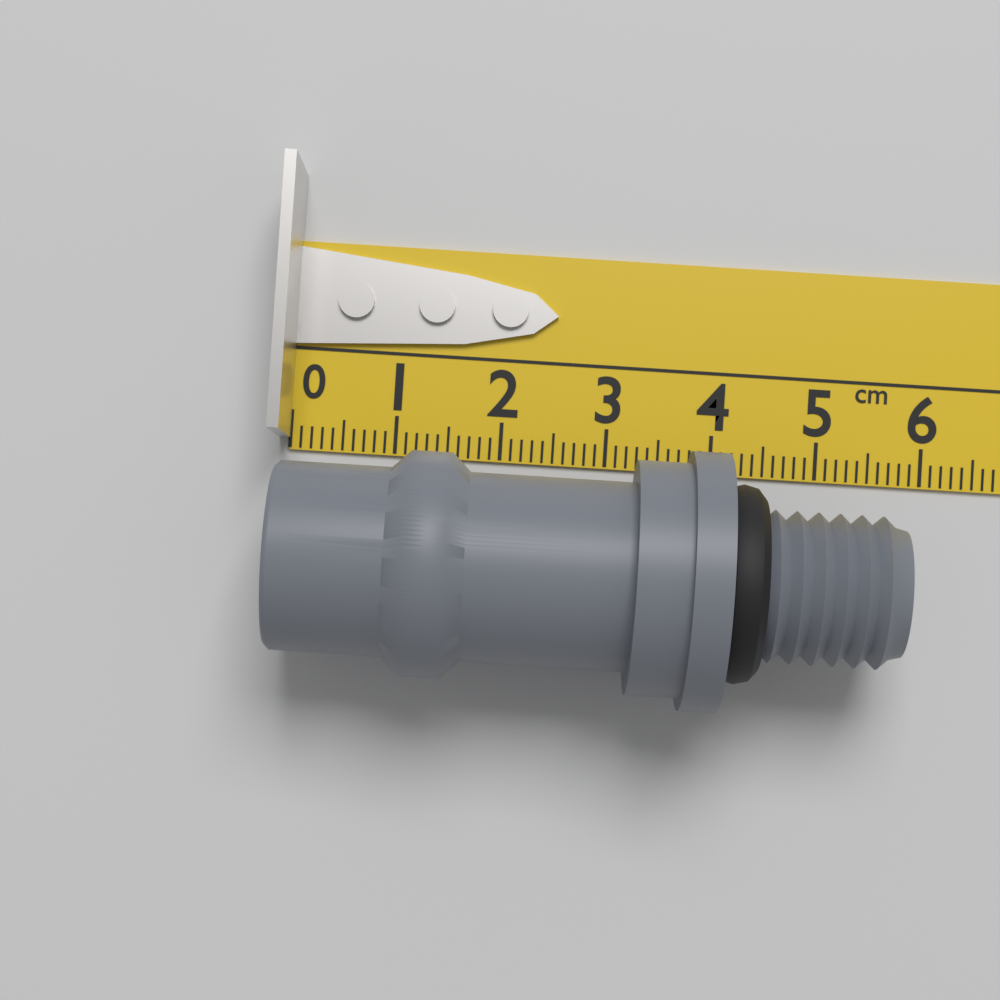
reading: 5.7 cm
